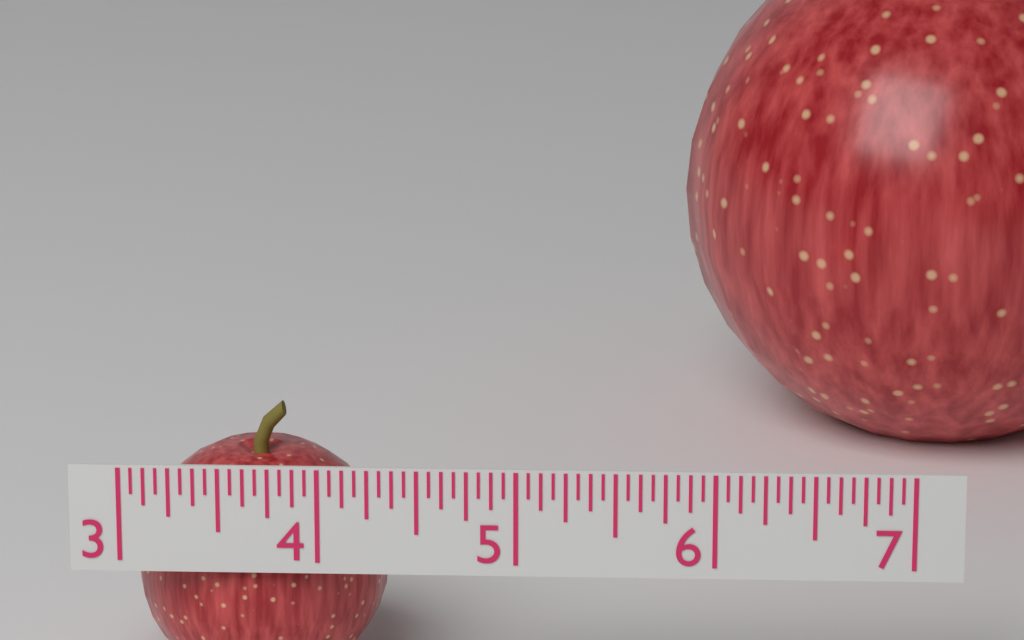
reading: 4.3125 (no unit)
